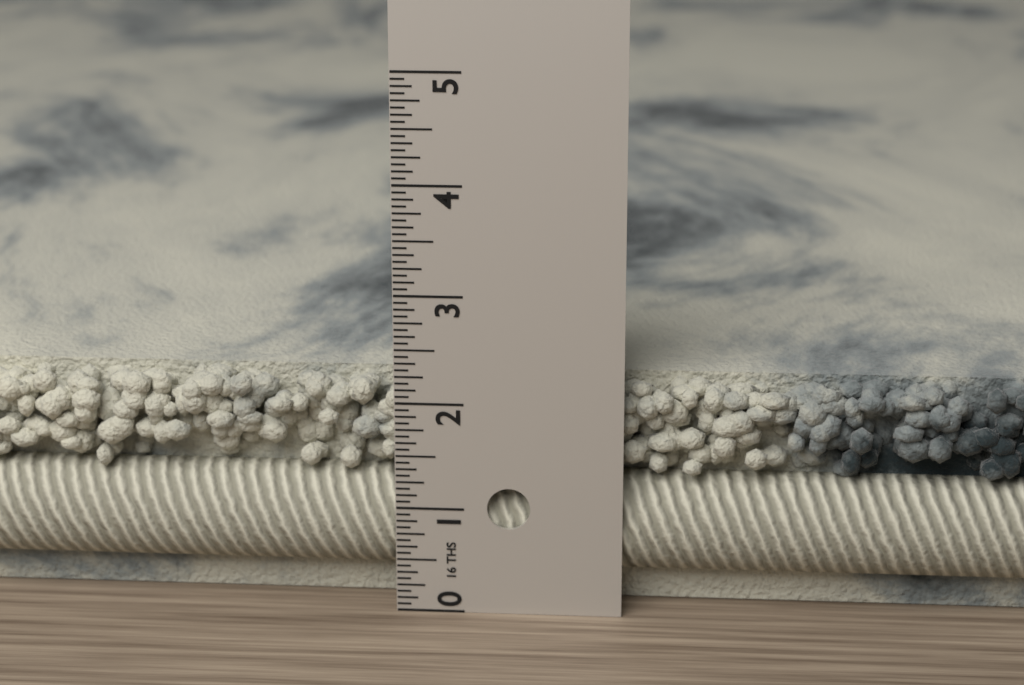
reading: 2.1875 in
